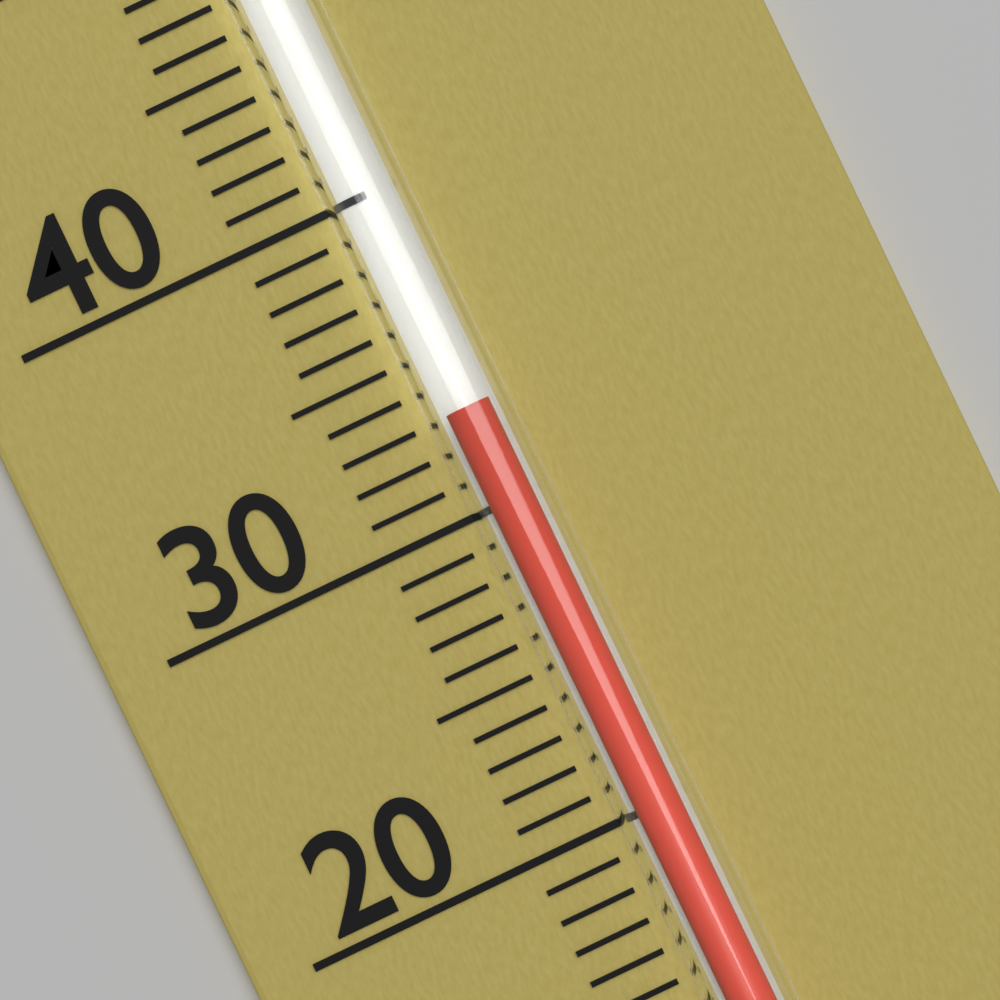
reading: 33 °C
